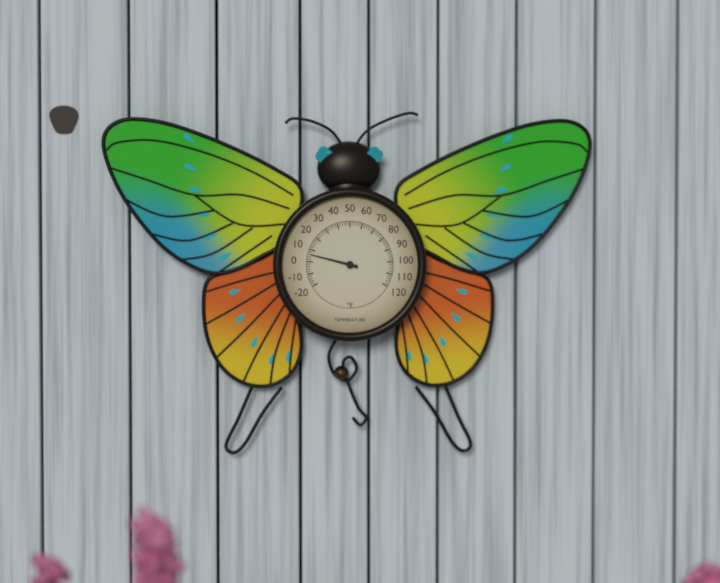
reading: 6 °F
